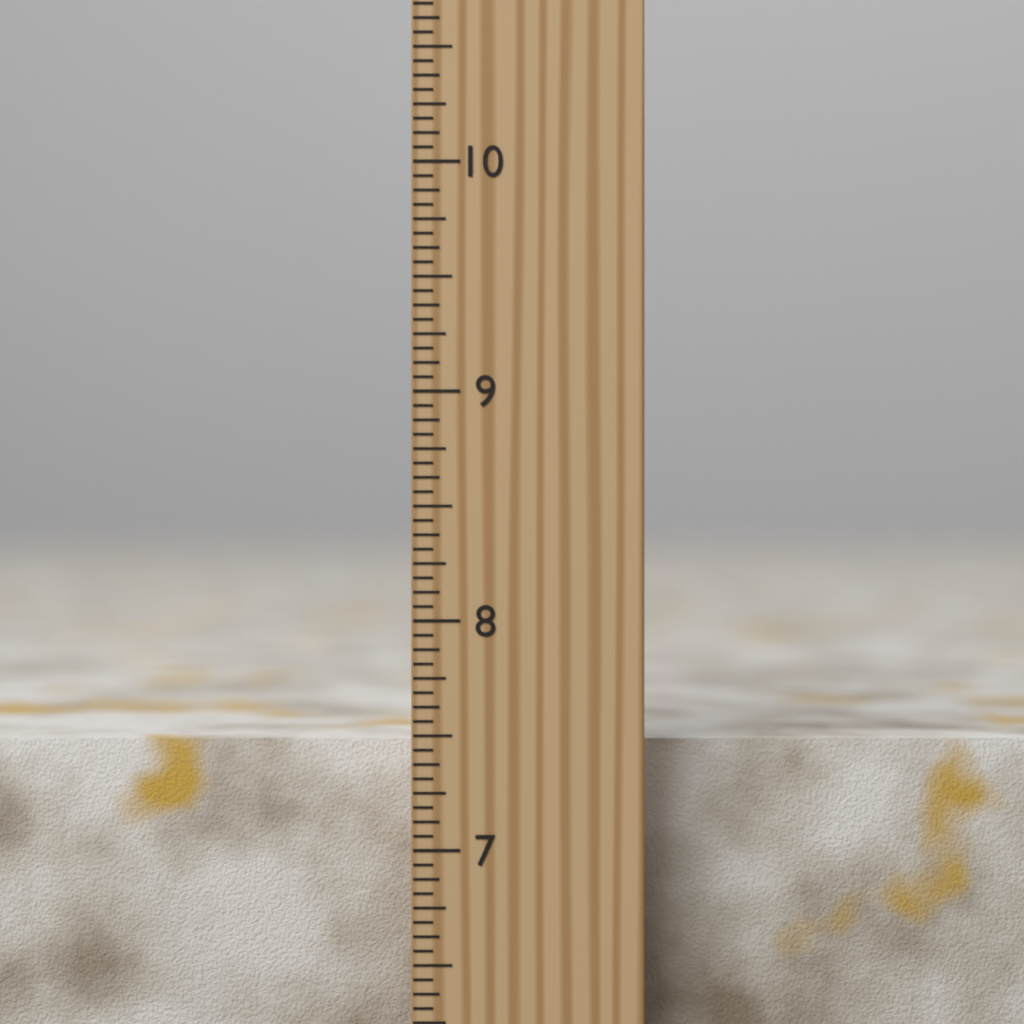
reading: 7.4375 inch
